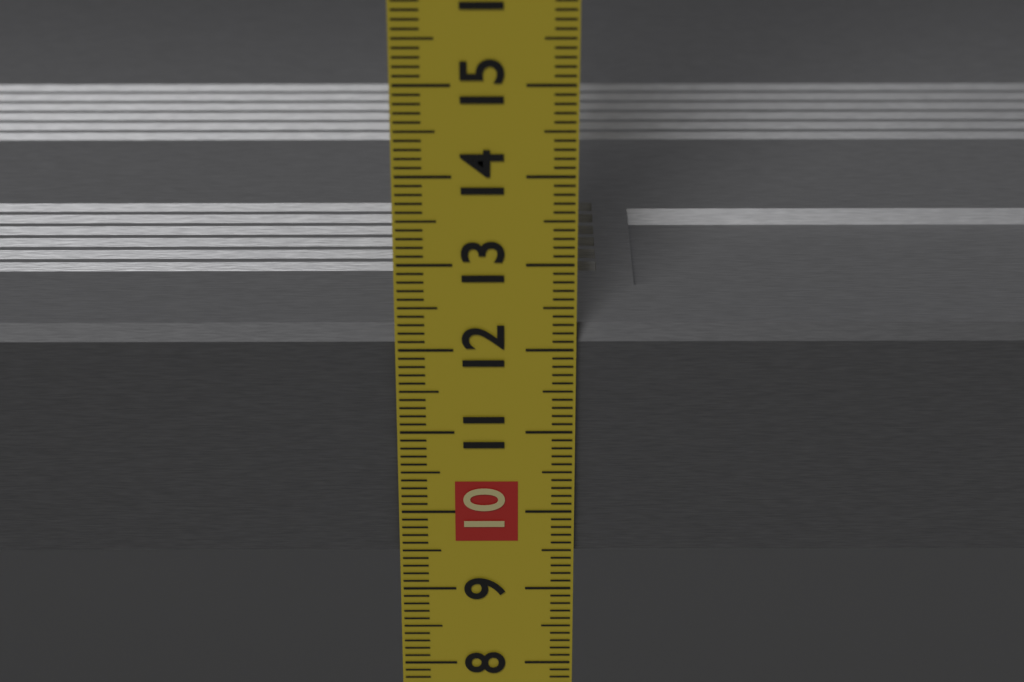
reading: 12.2 cm
